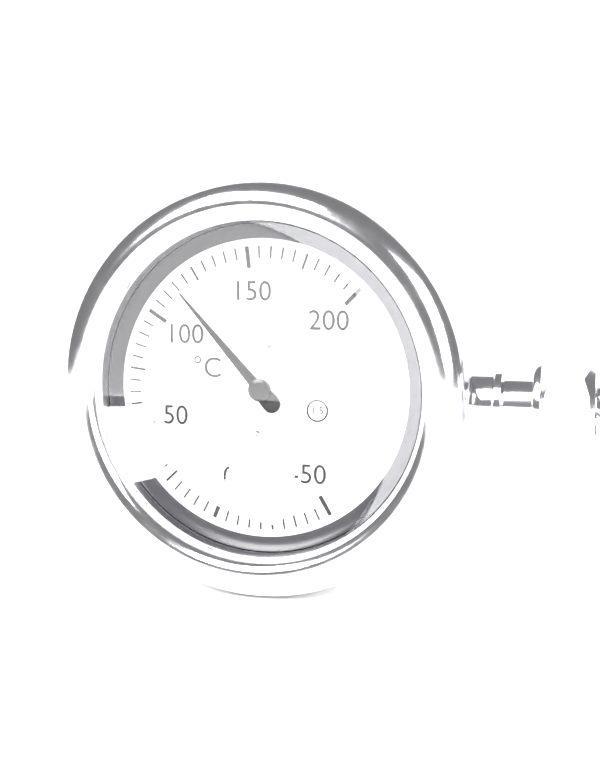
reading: 115 °C
